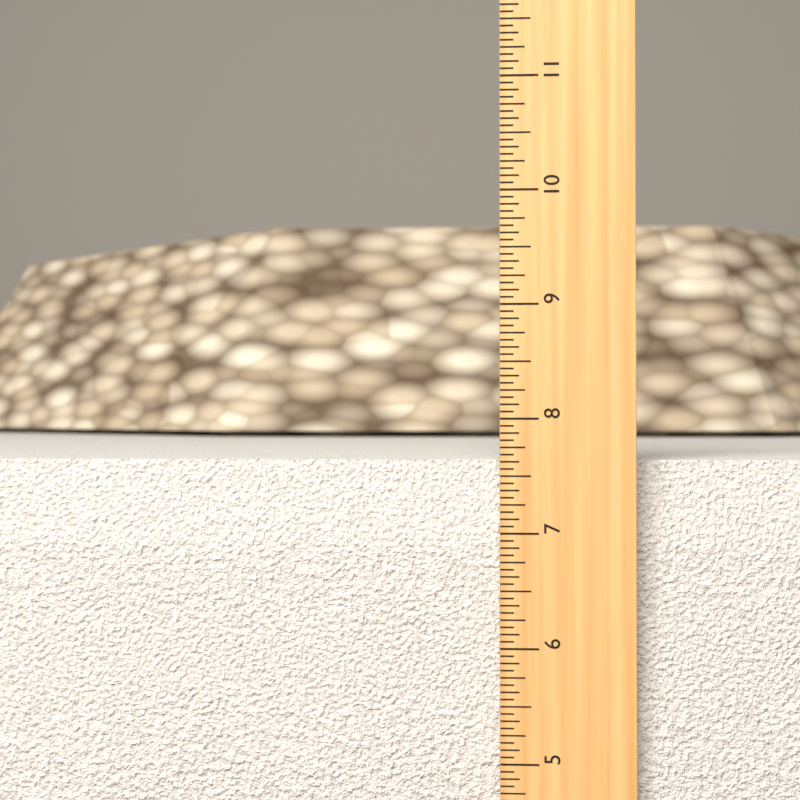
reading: 7.6250 in
